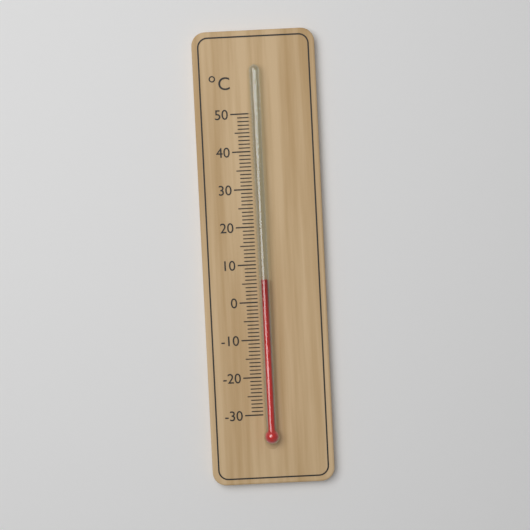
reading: 6 °C
